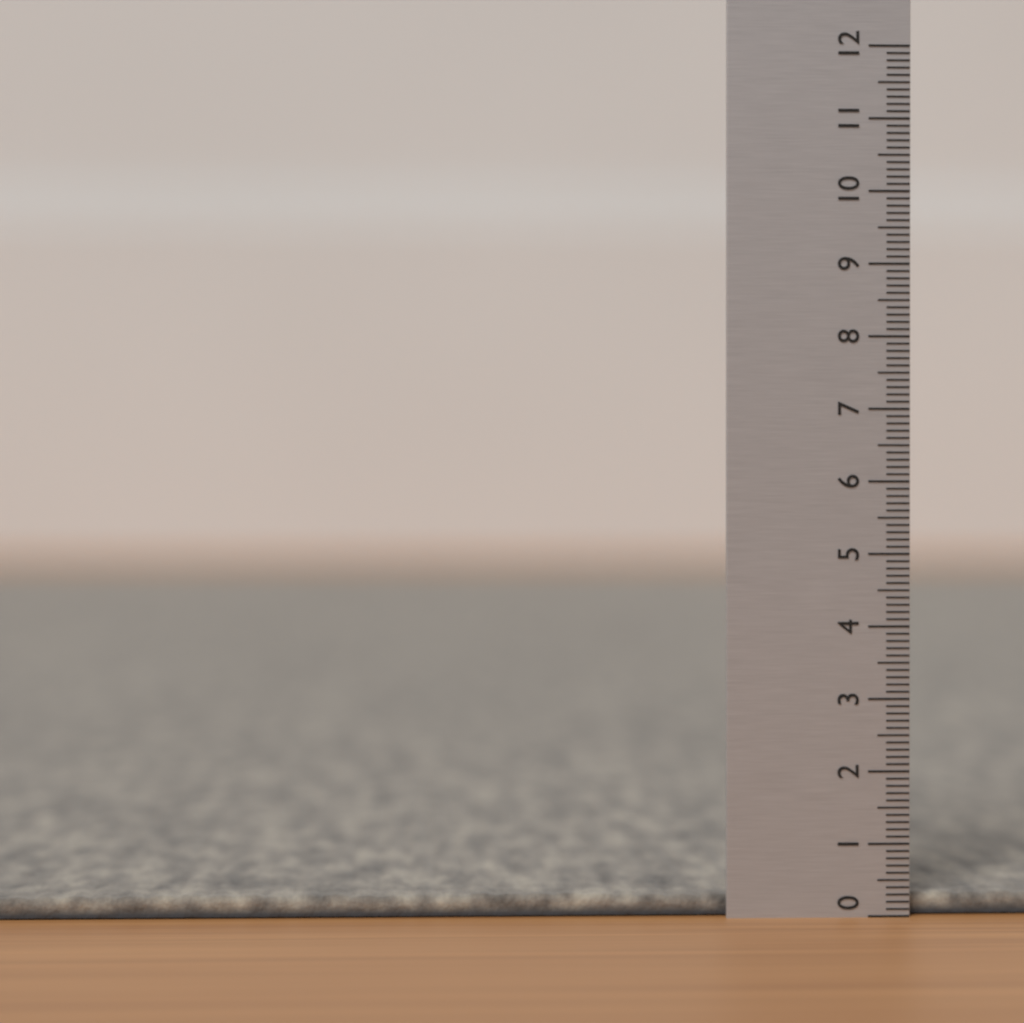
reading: 0.3 (no unit)
